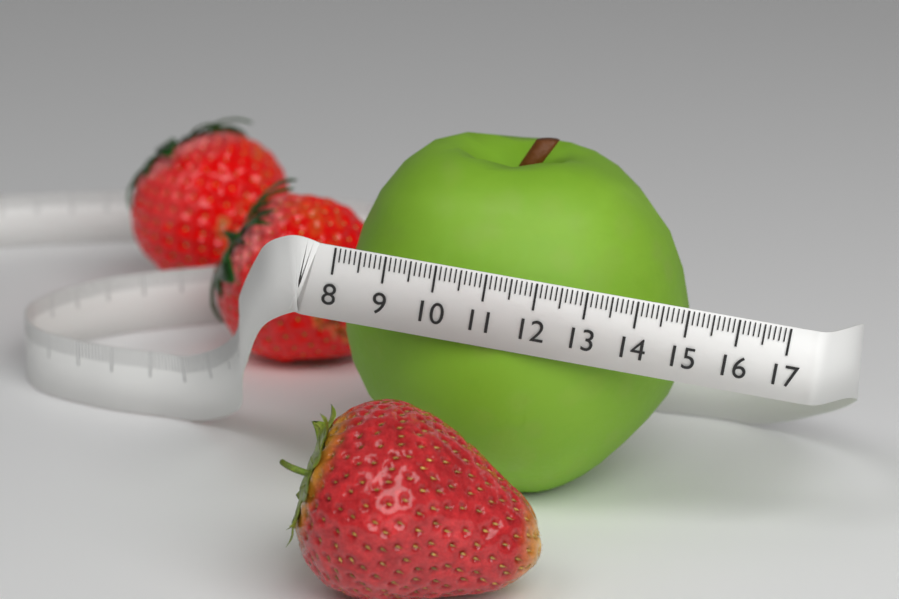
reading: 15.2 (no unit)
